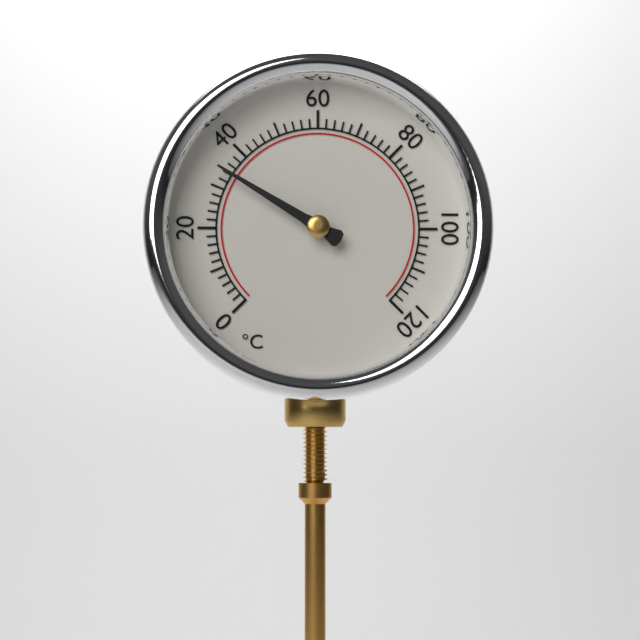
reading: 34 °C
